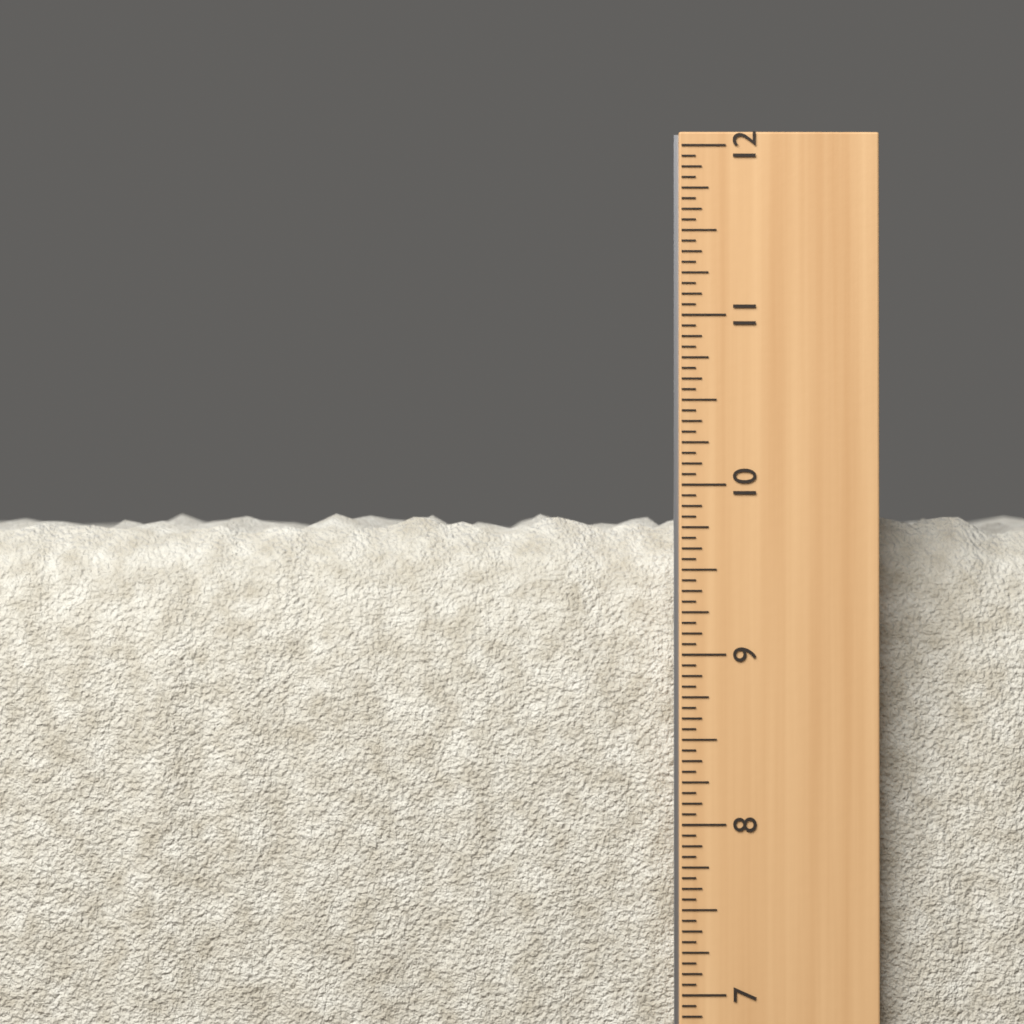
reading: 9.8750 in
